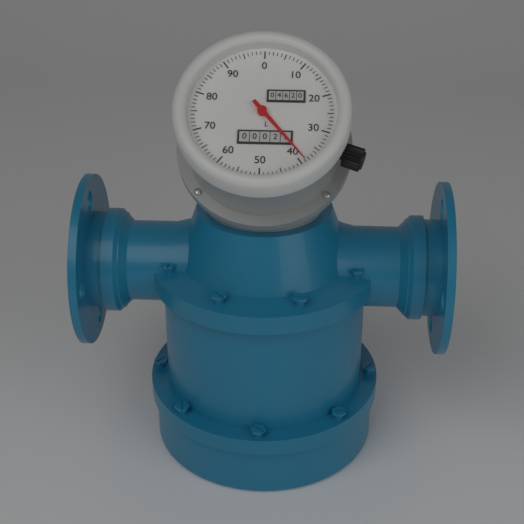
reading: 39 L
